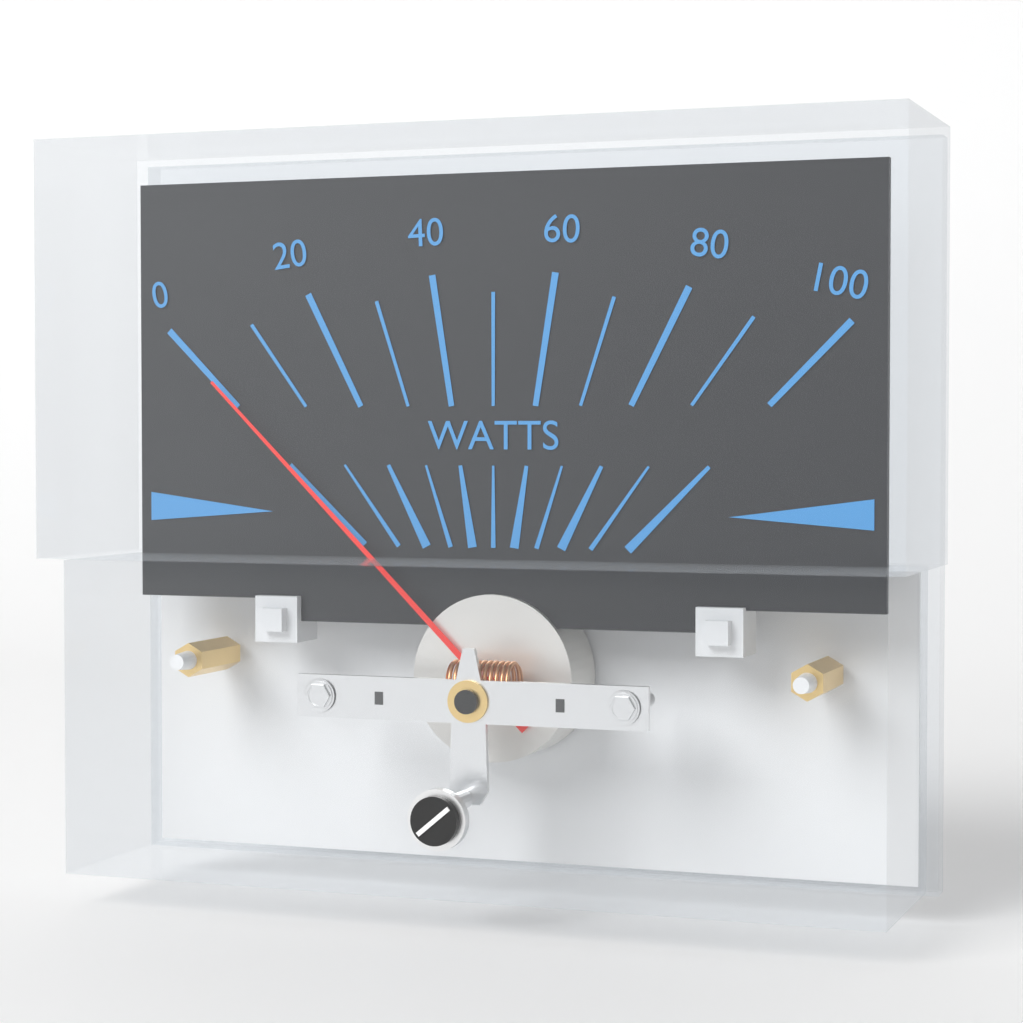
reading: 0 W
